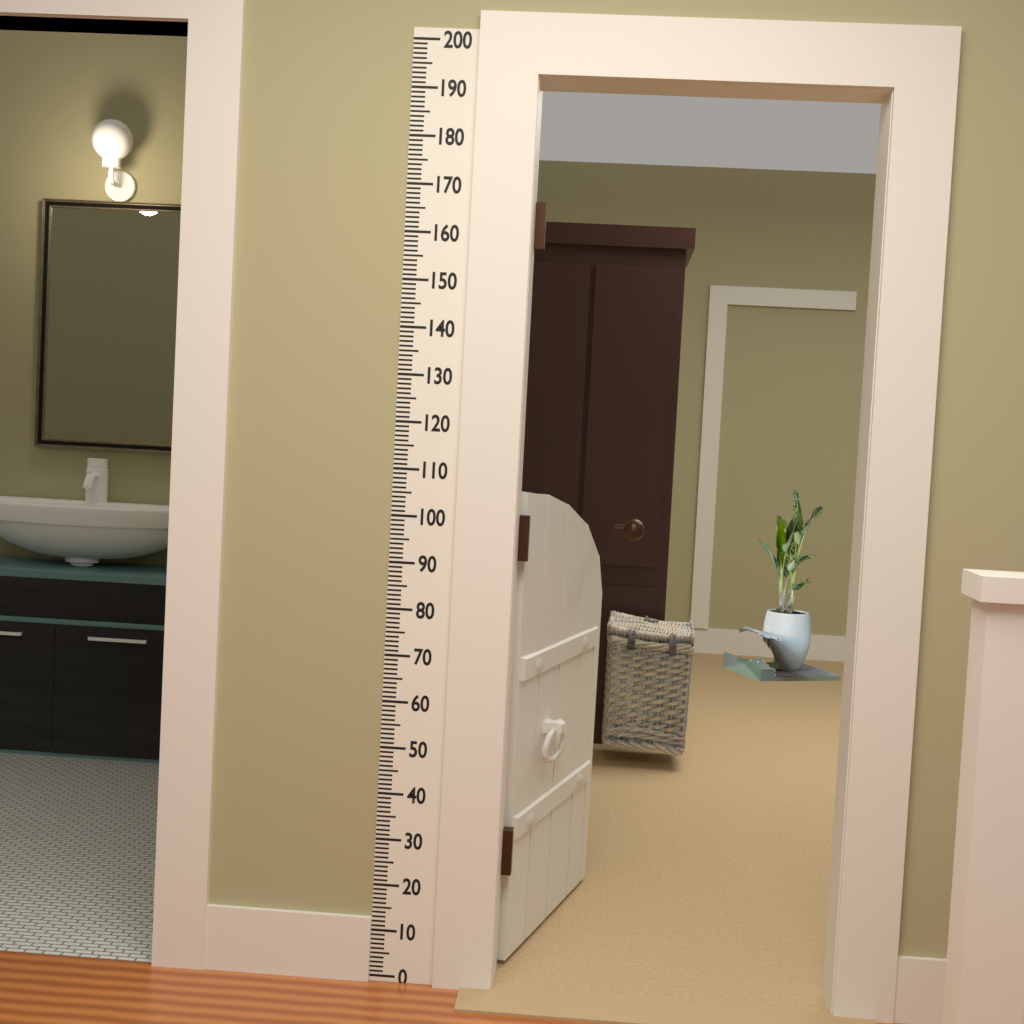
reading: 106 (no unit)
